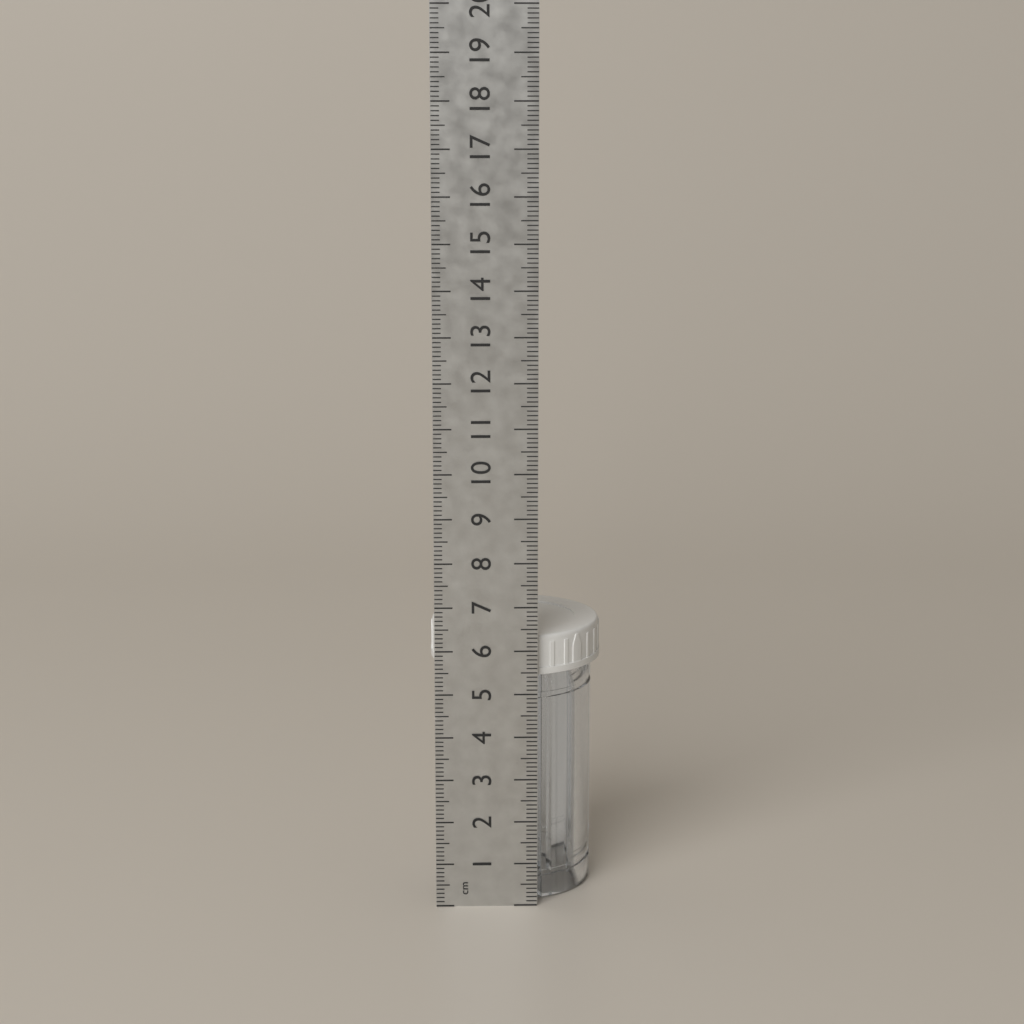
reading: 6.3 cm
